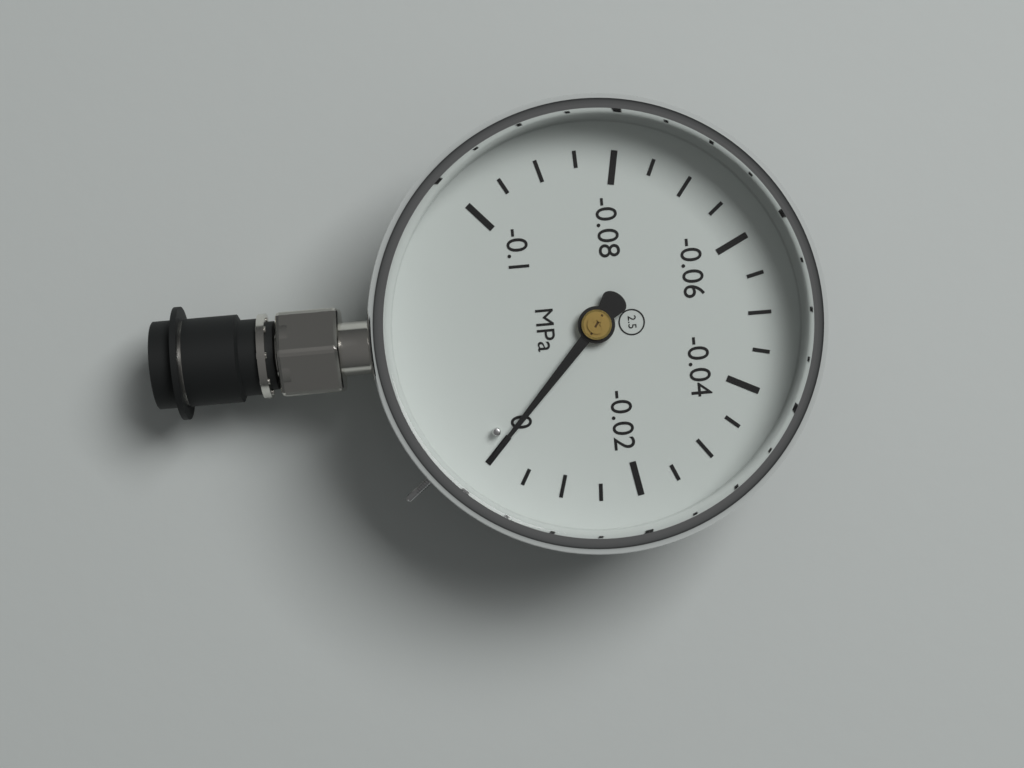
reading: 0.000 MPa
